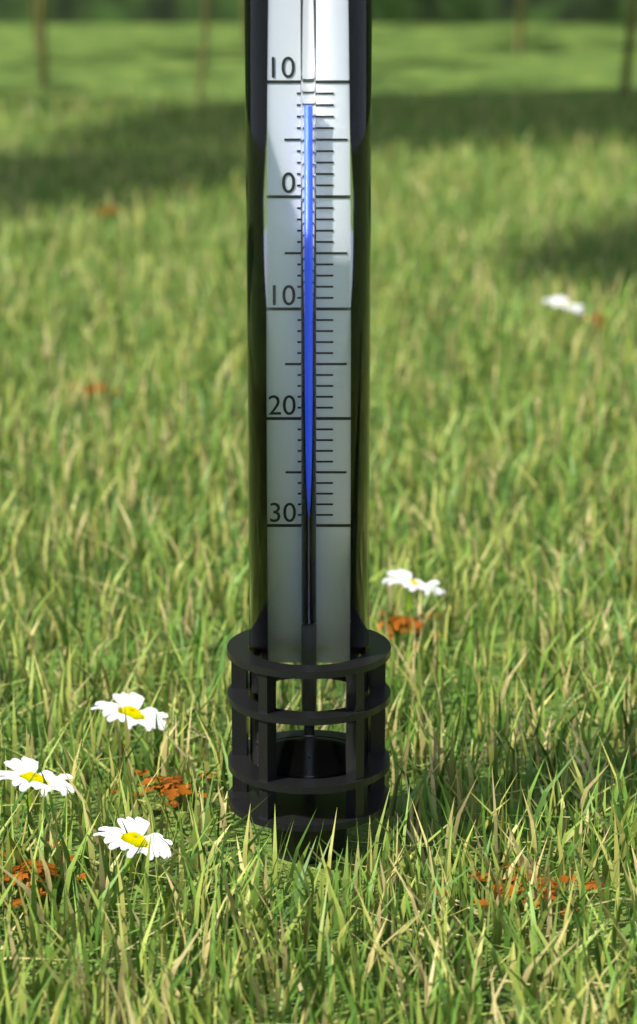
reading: 8 (no unit)
